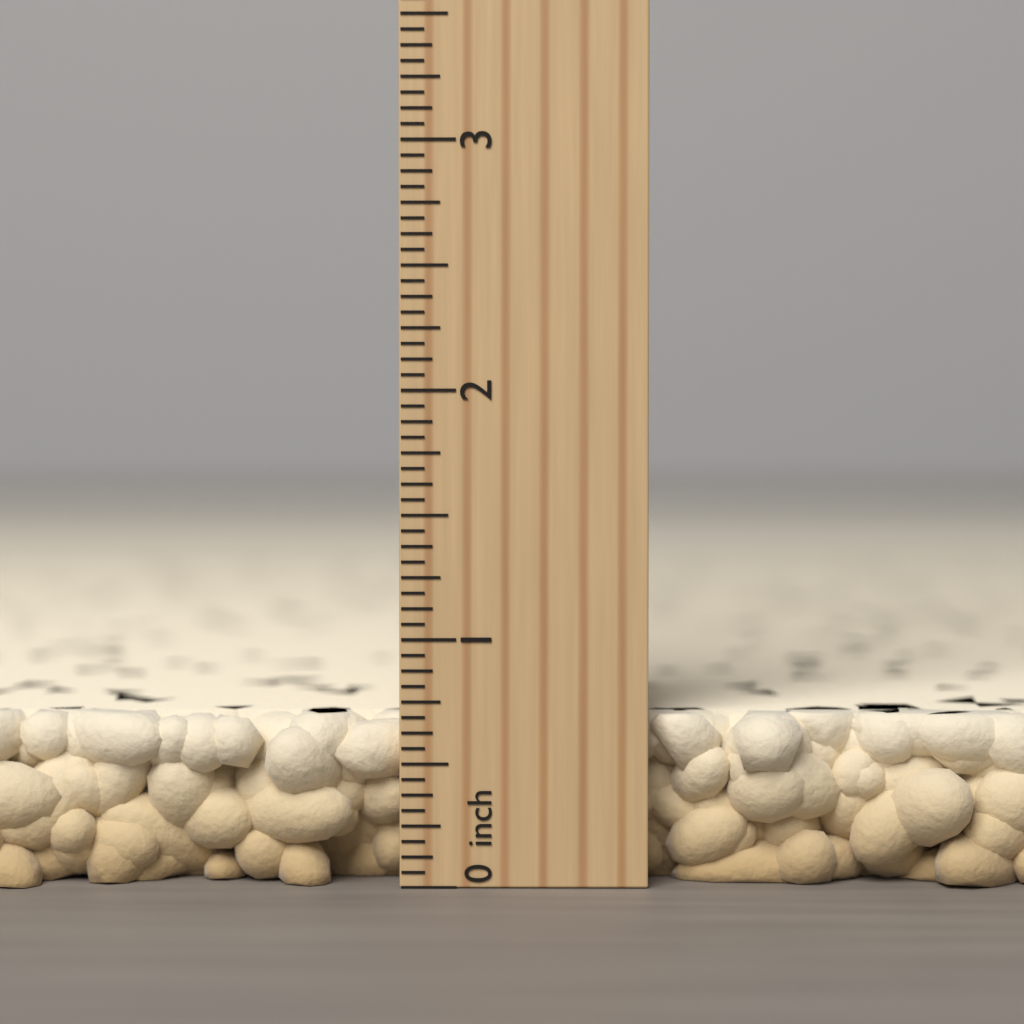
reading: 0.6875 inch
